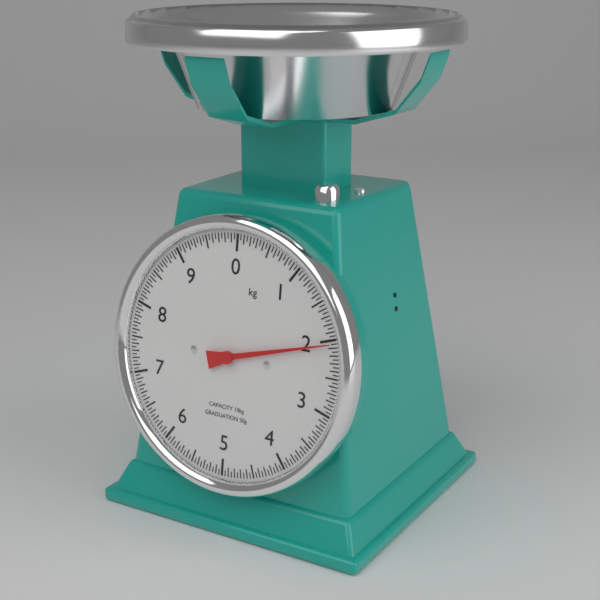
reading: 2.05 kg
